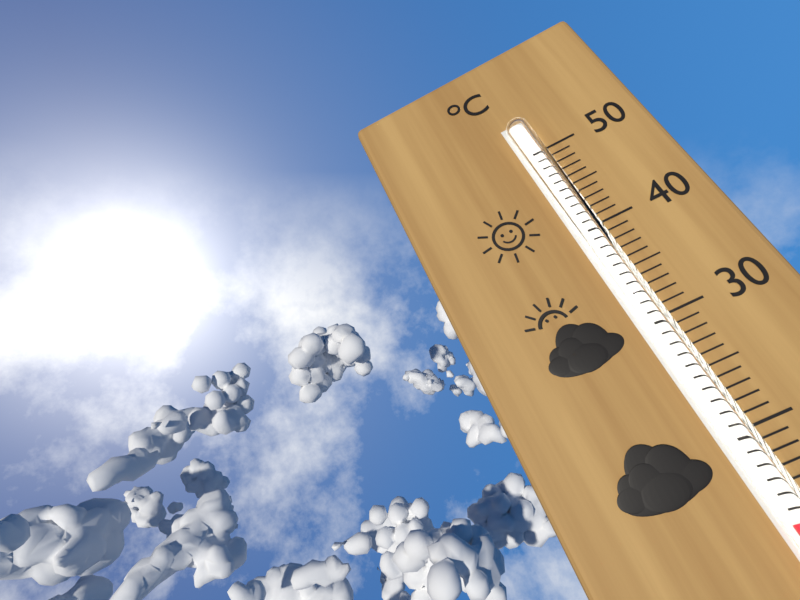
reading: 14 °C
